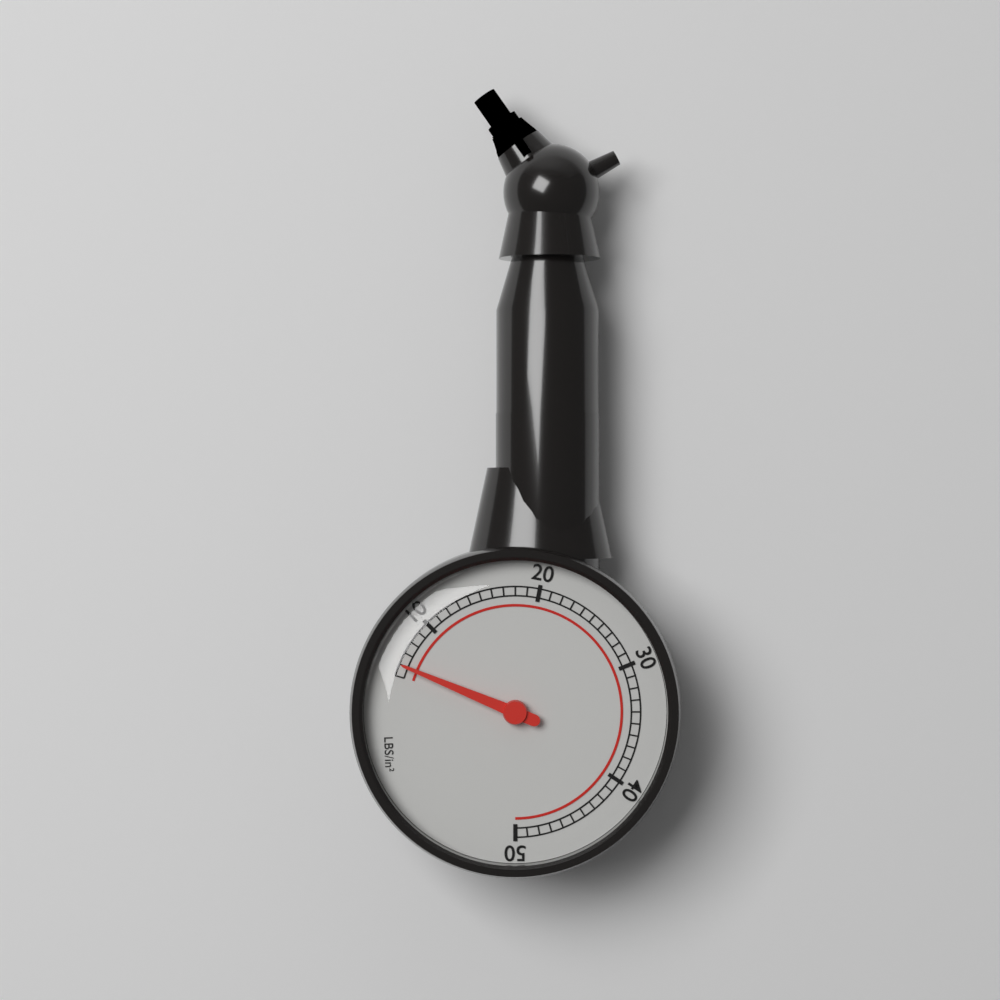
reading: 6 psi
